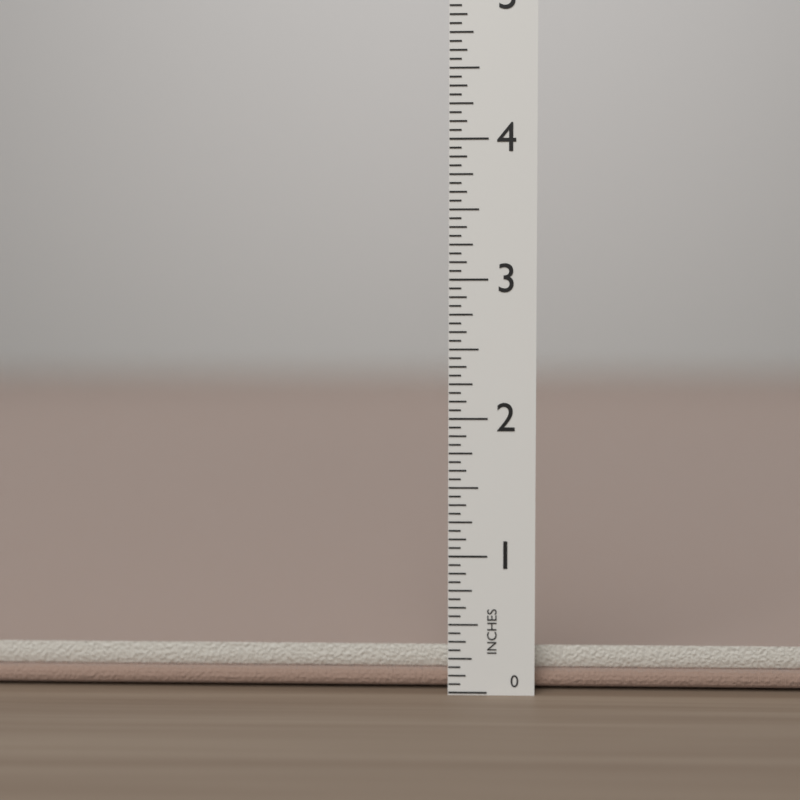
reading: 0.3125 in
